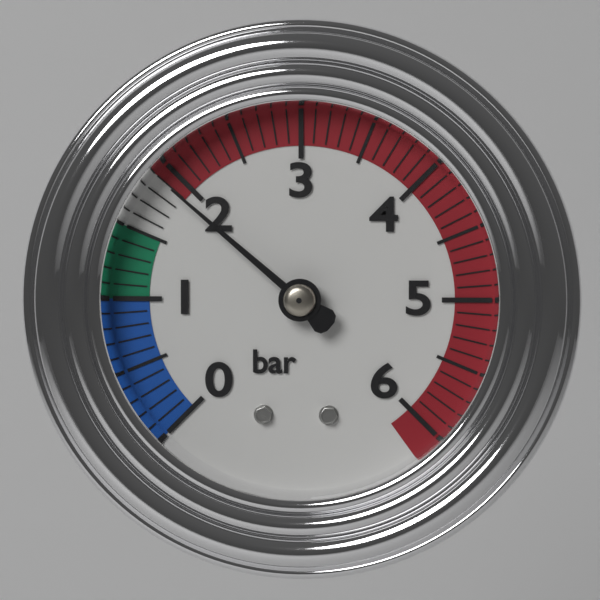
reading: 1.9 bar
